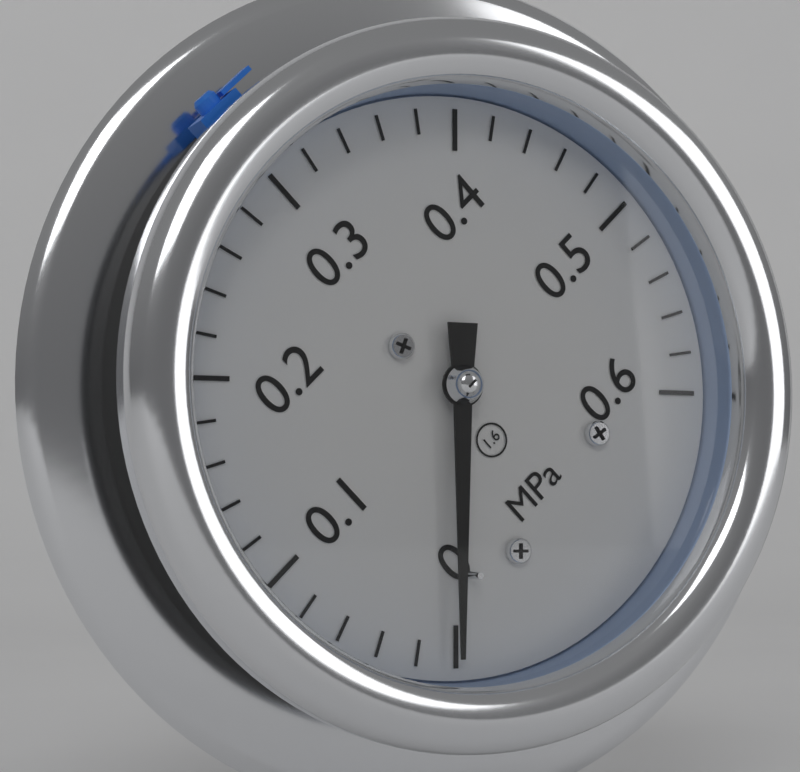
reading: 0.00 MPa
